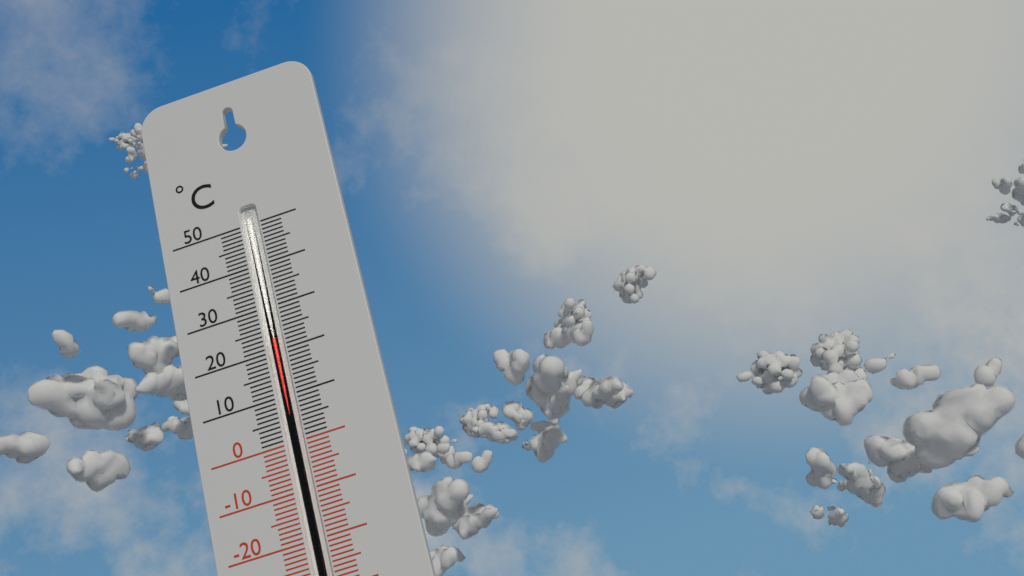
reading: 23 °C
